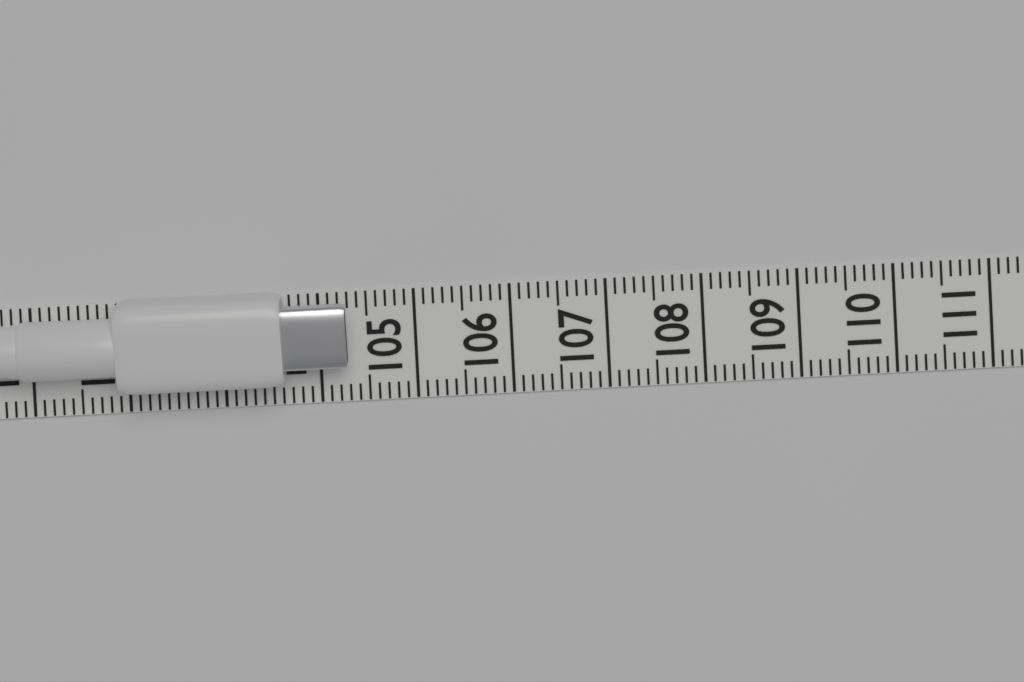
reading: 104.3 (no unit)
